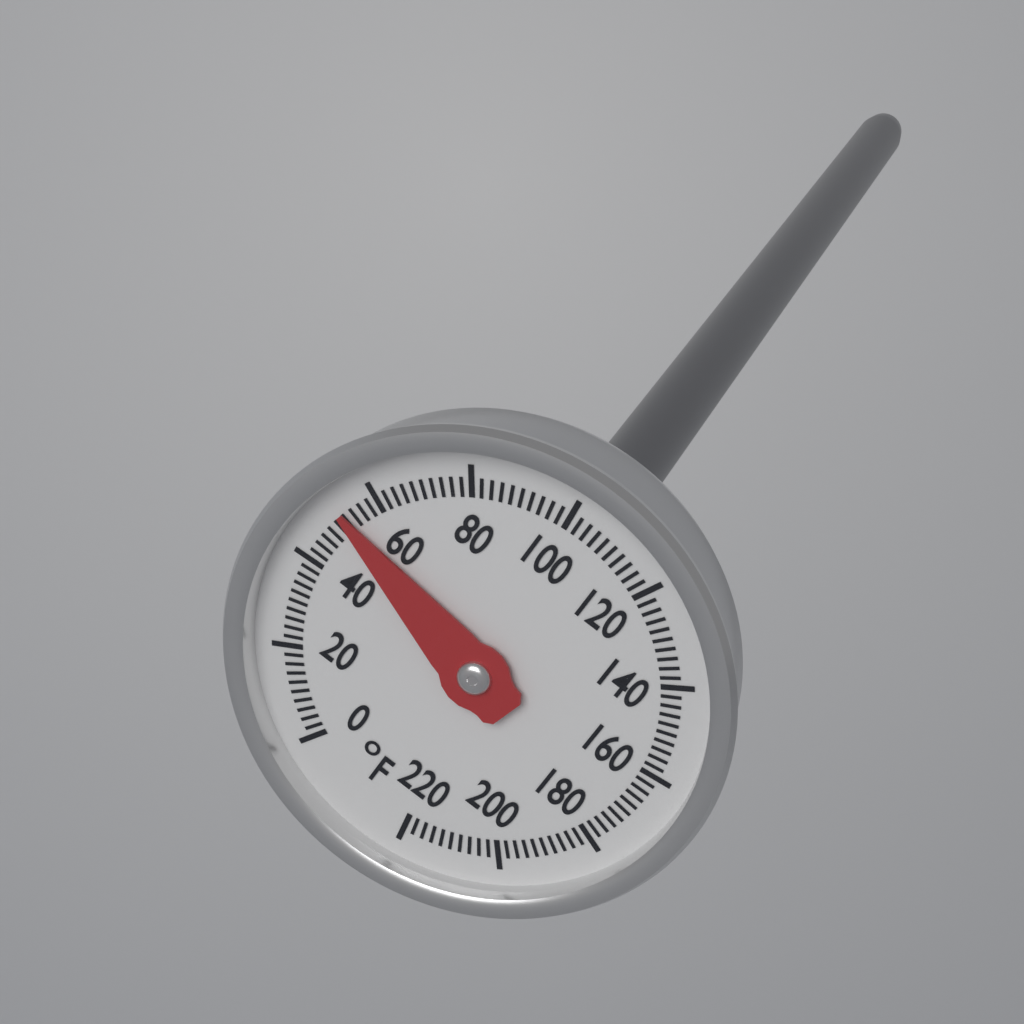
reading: 52 °F
